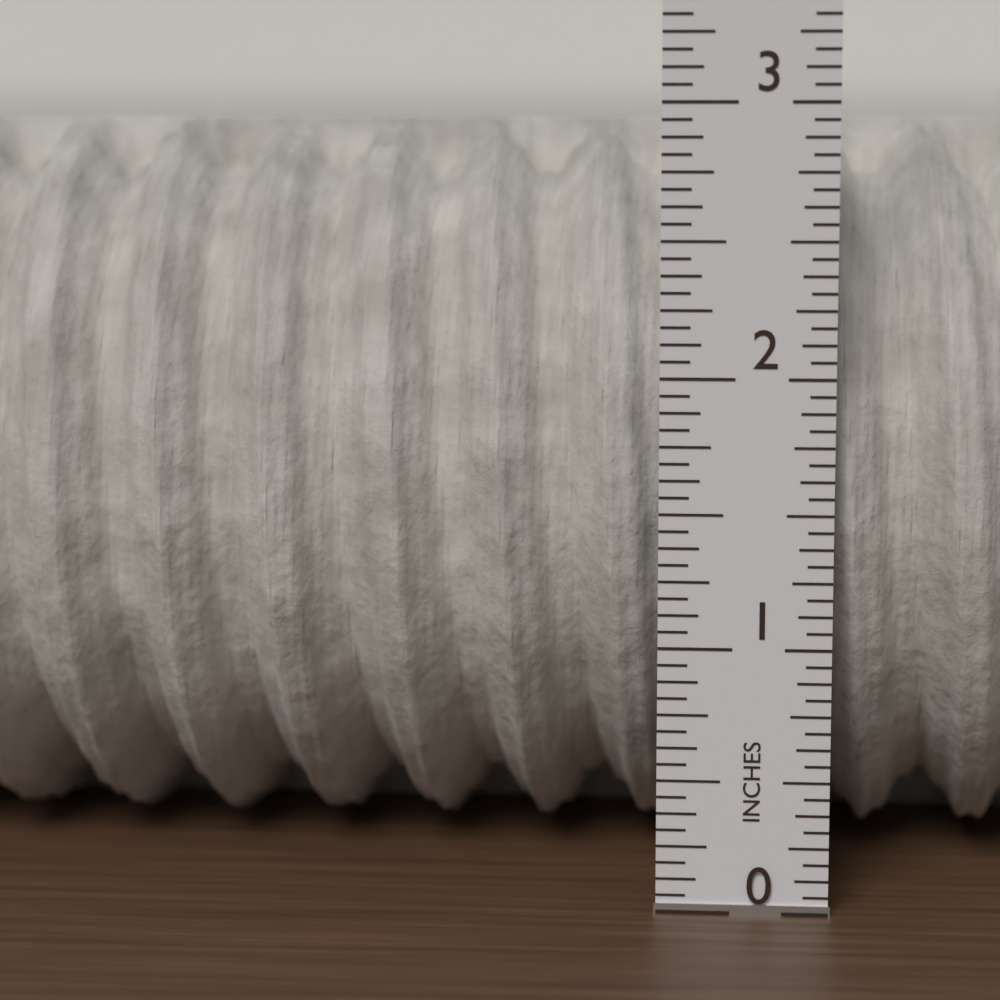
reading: 2.9375 in
